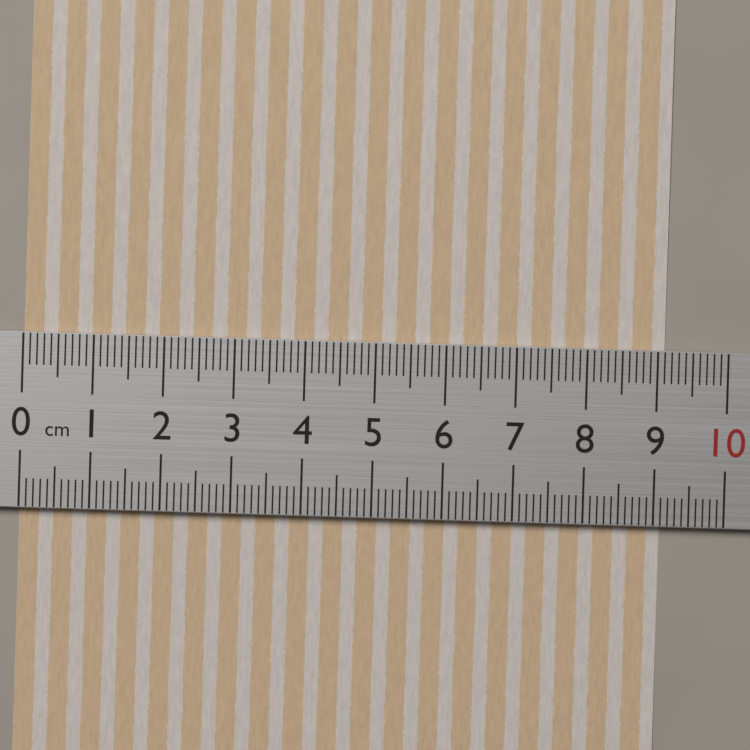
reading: 9.1 cm
